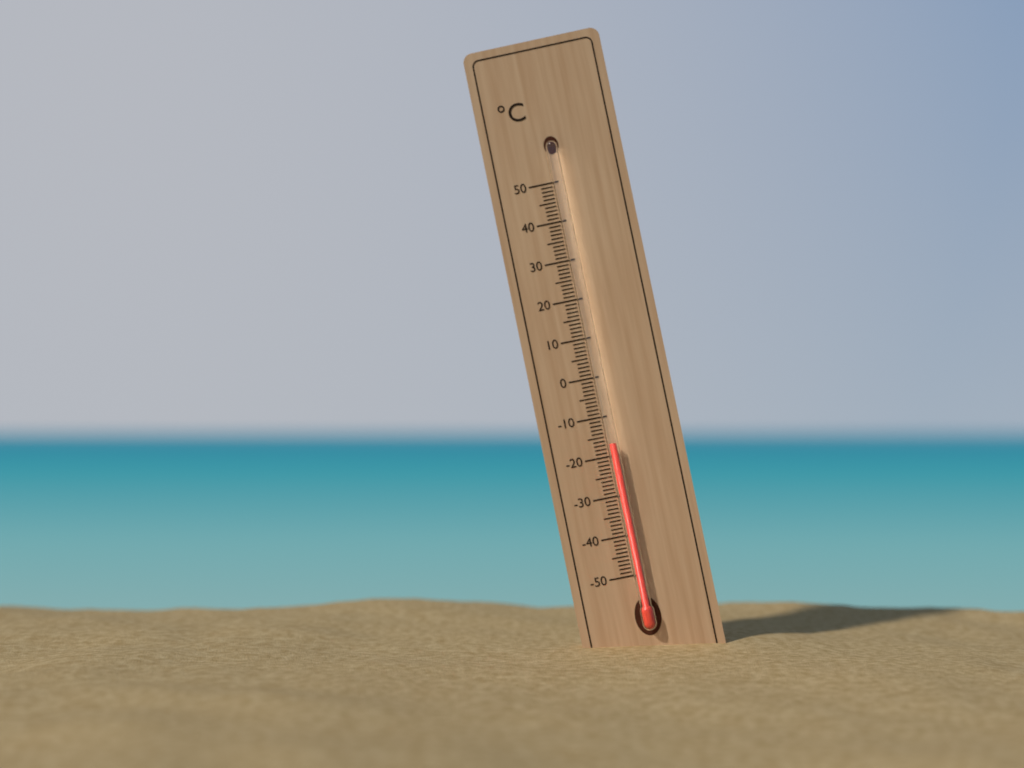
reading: -17 °C
